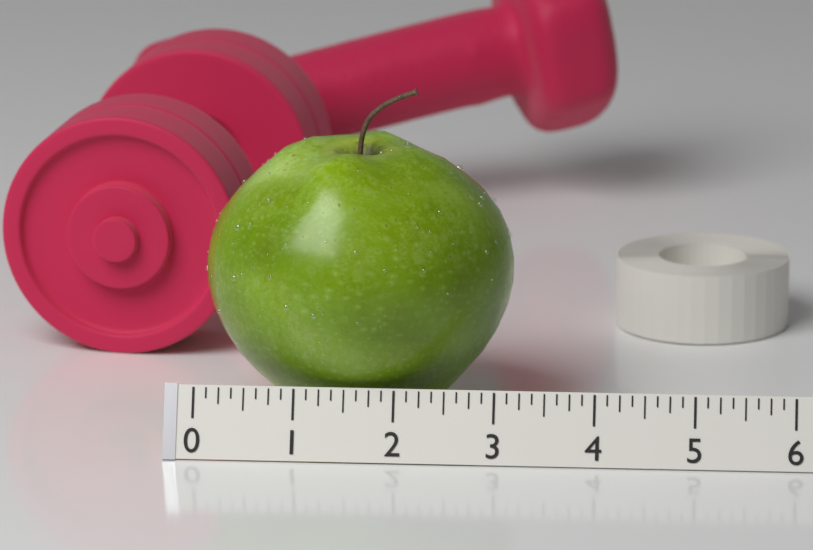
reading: 3.125 (no unit)
